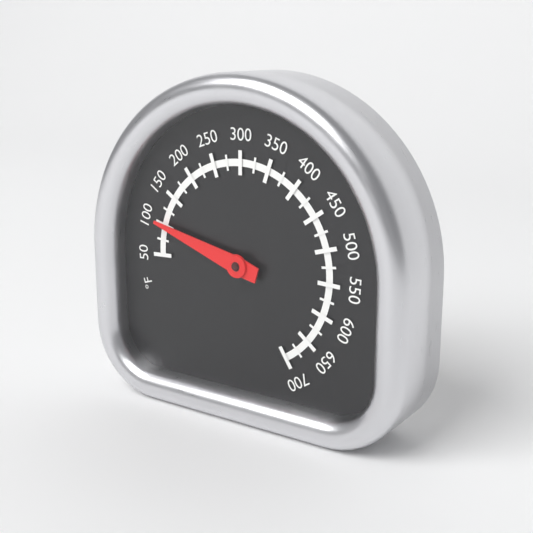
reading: 100 °F
